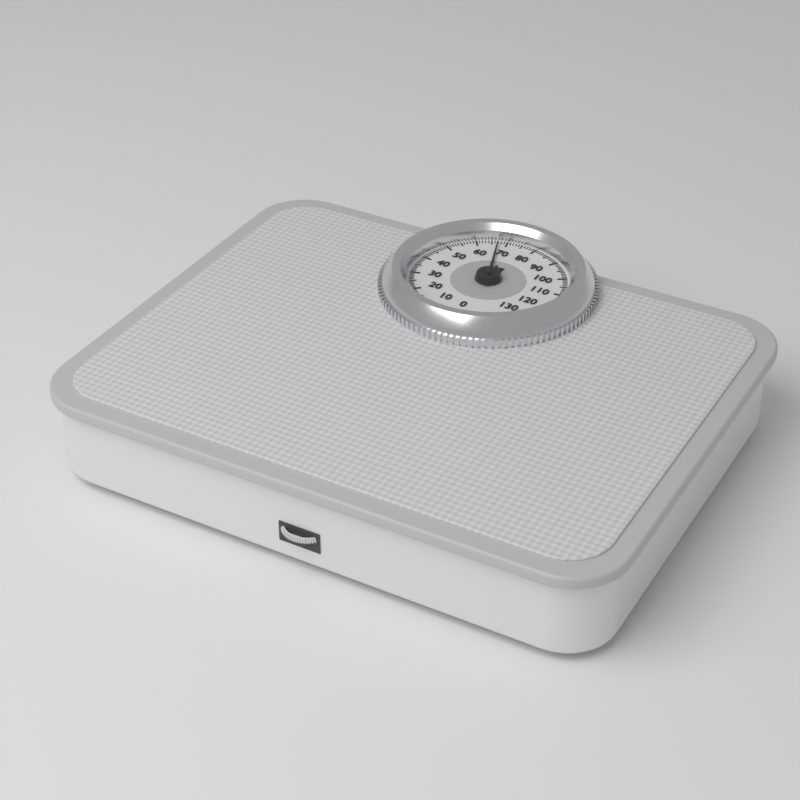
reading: 67 kg
